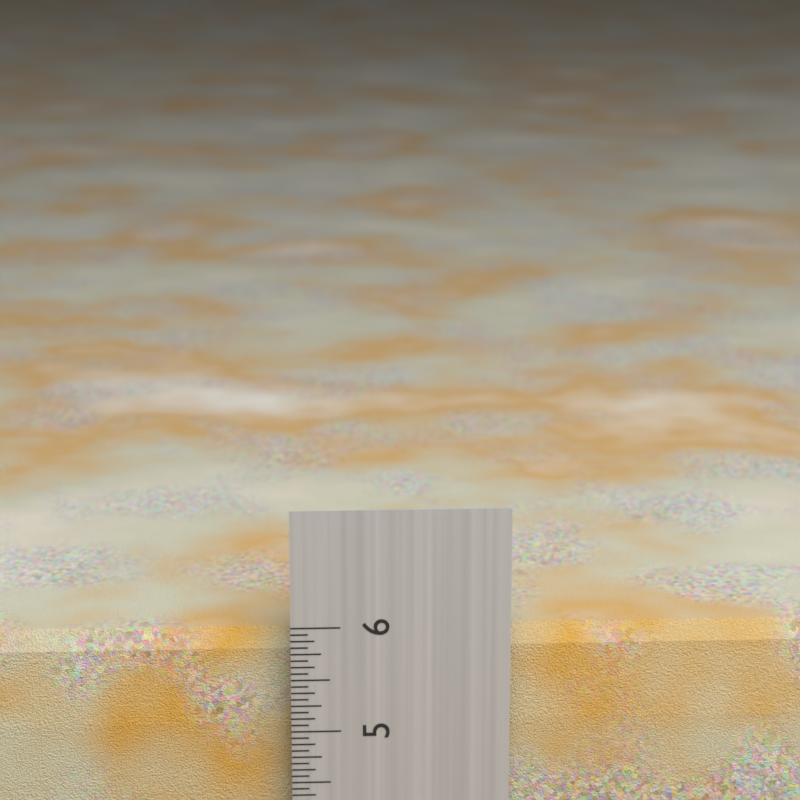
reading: 5.8750 in
